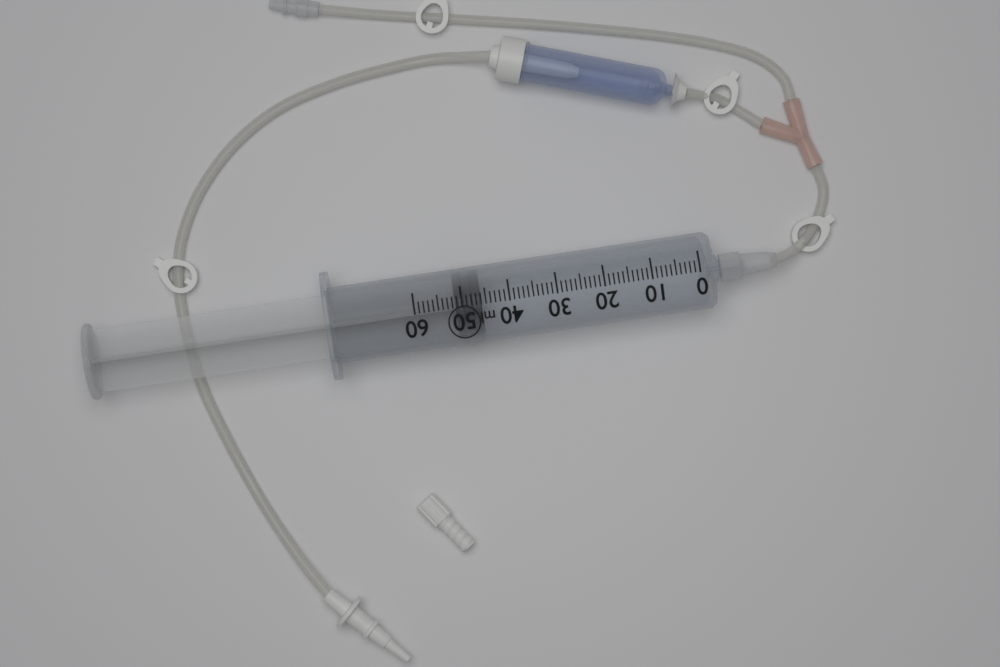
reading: 46 ml
